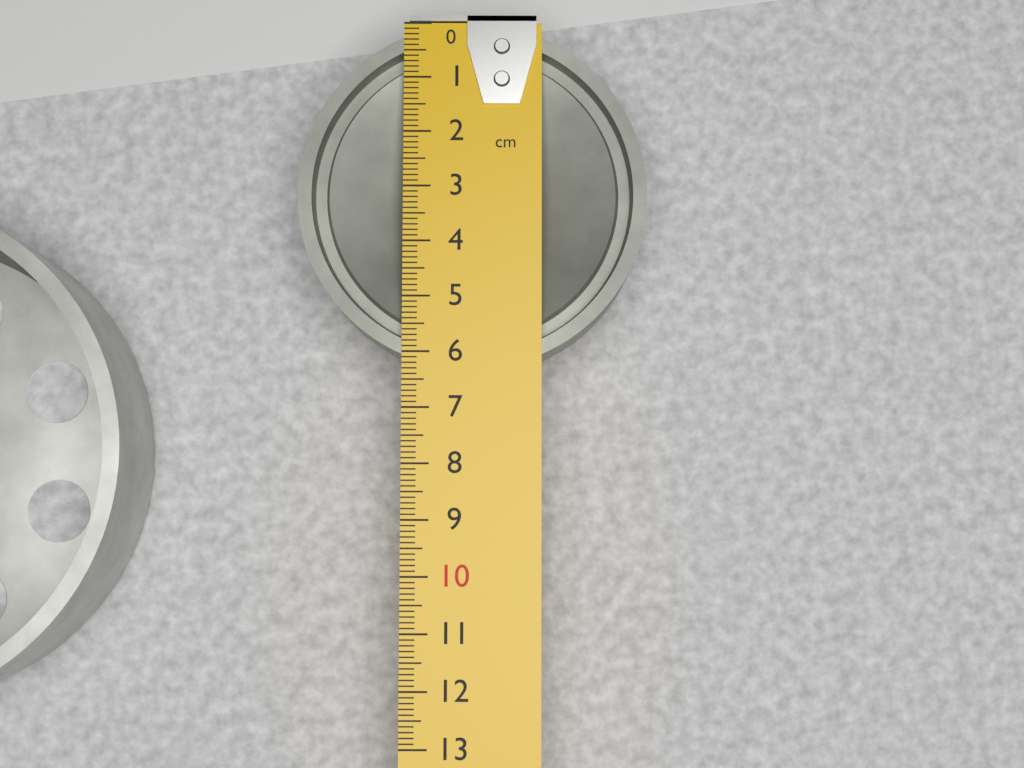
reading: 6.3 cm
